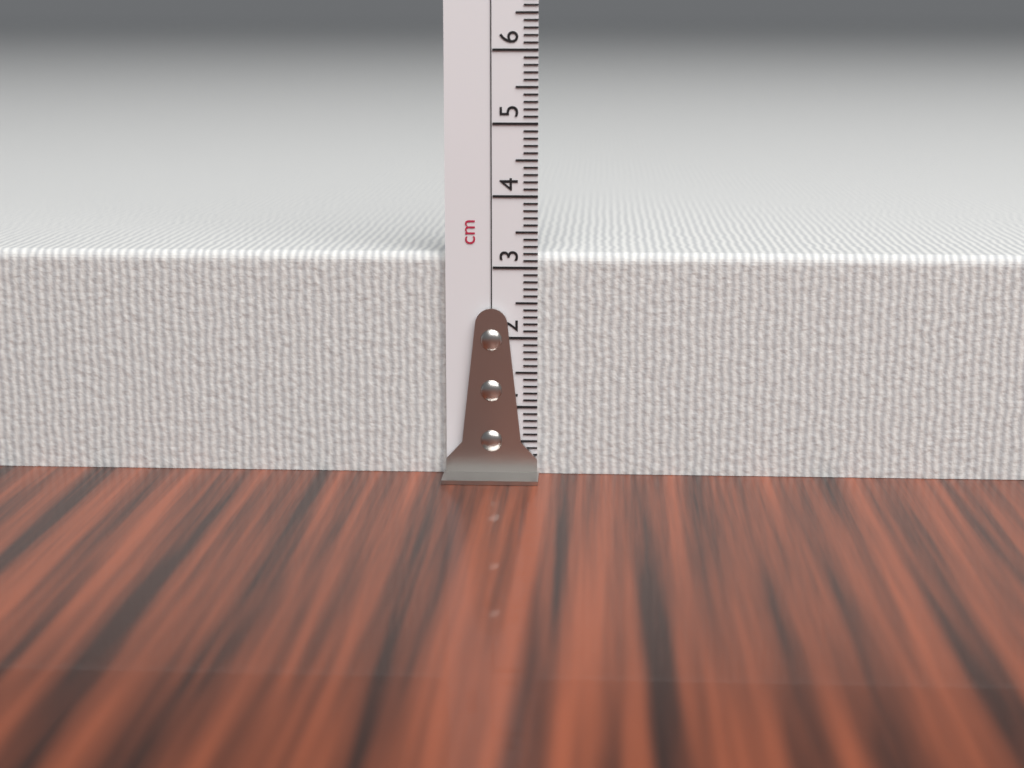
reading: 3.2 cm
